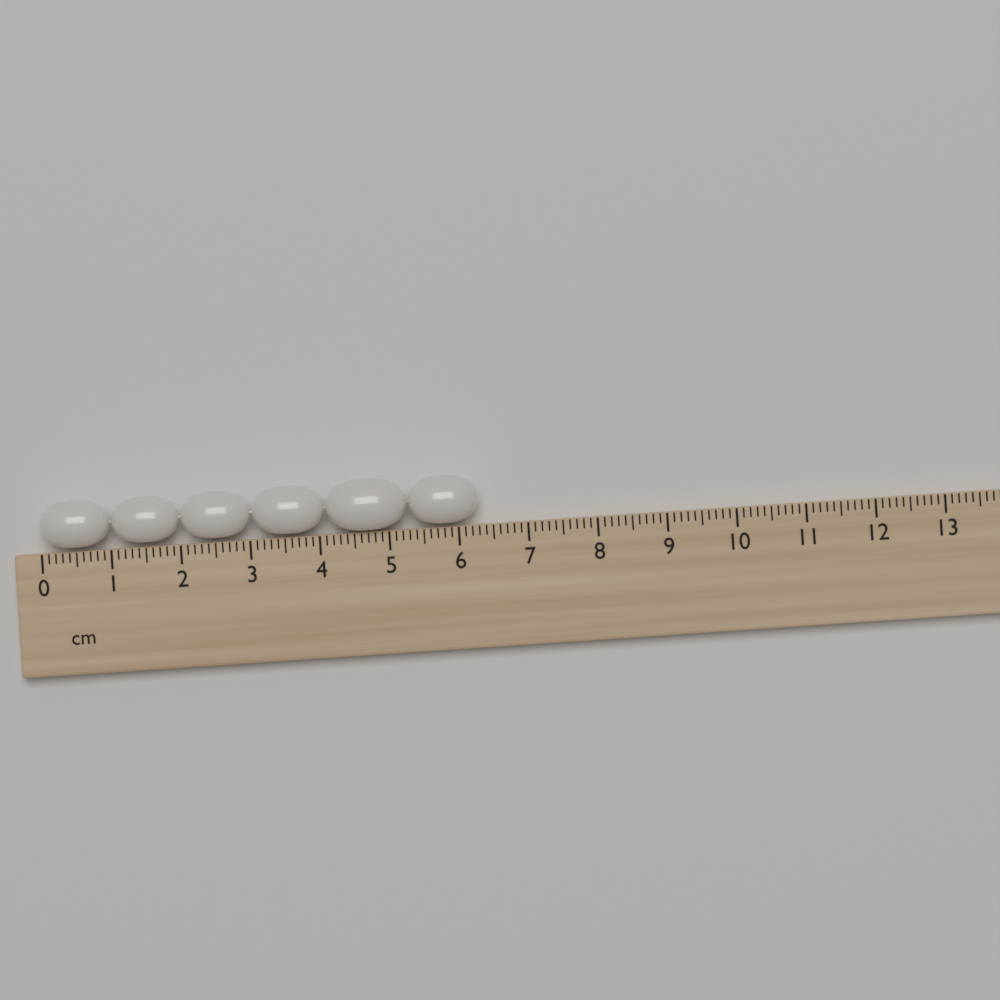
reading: 6.3 cm
